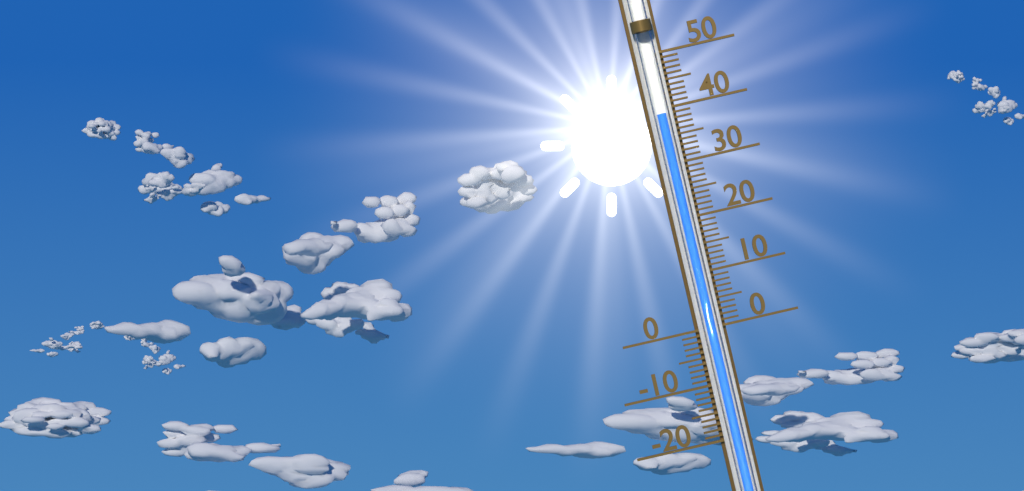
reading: 39 (no unit)
